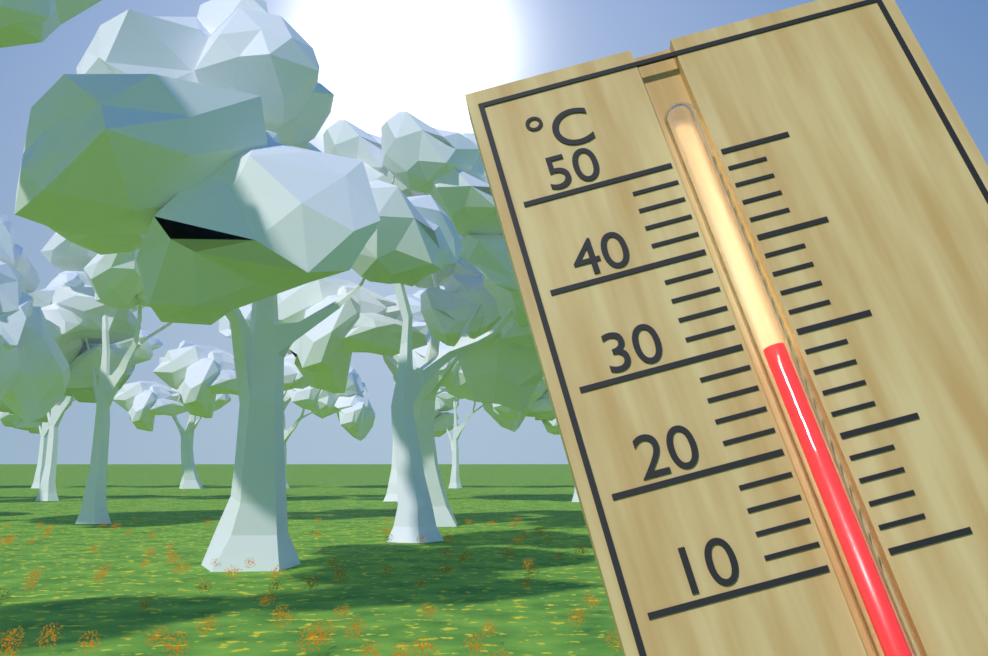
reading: 29 °C
